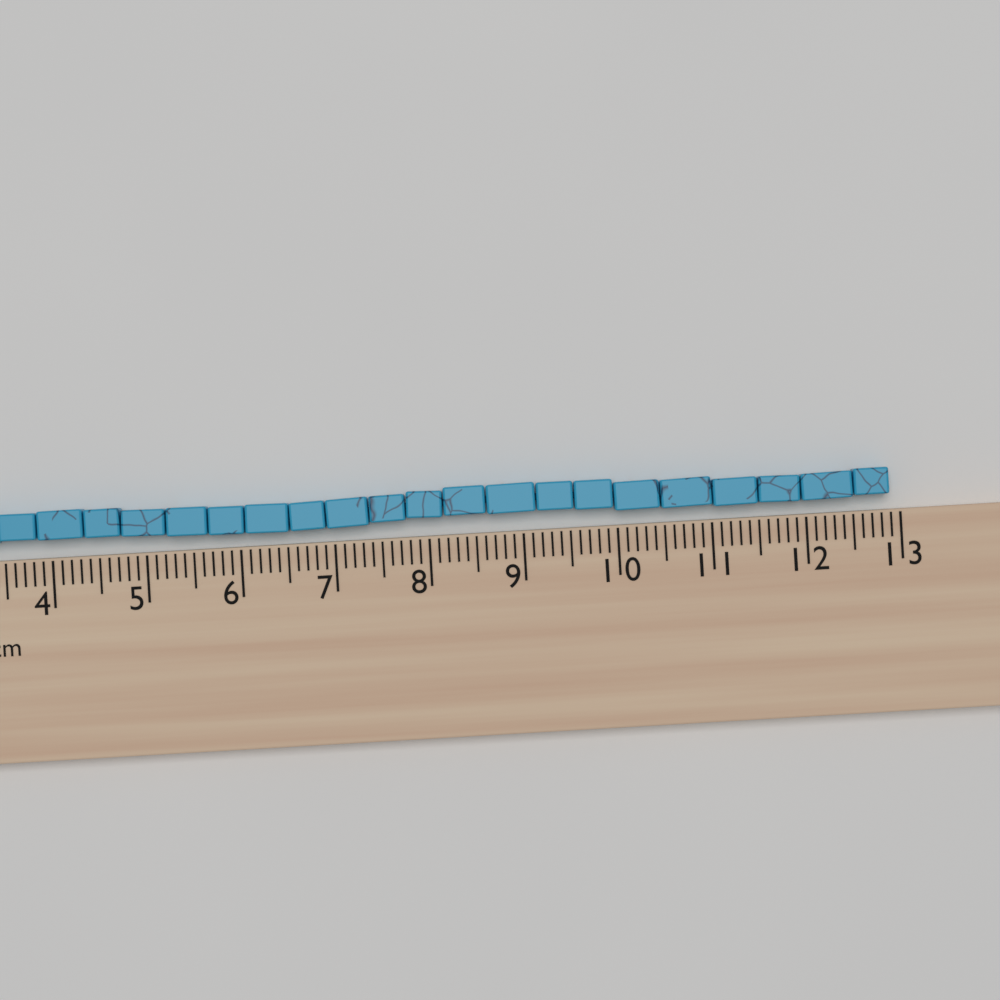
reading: 12.9 cm
